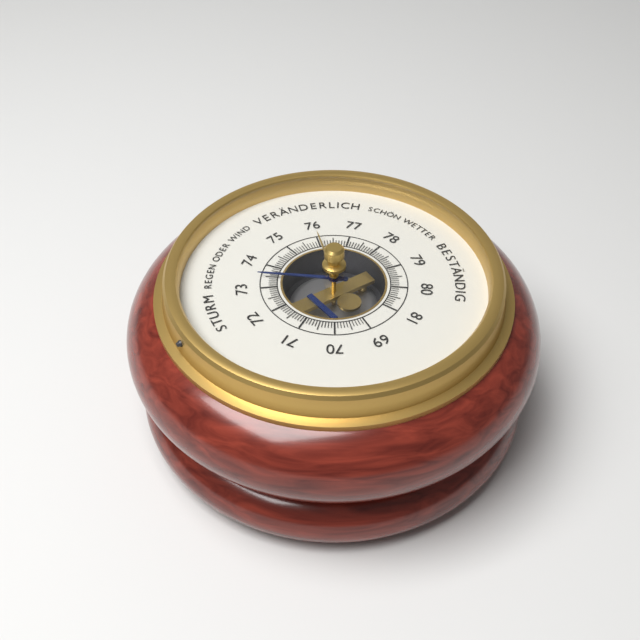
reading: 73.5 (no unit)
